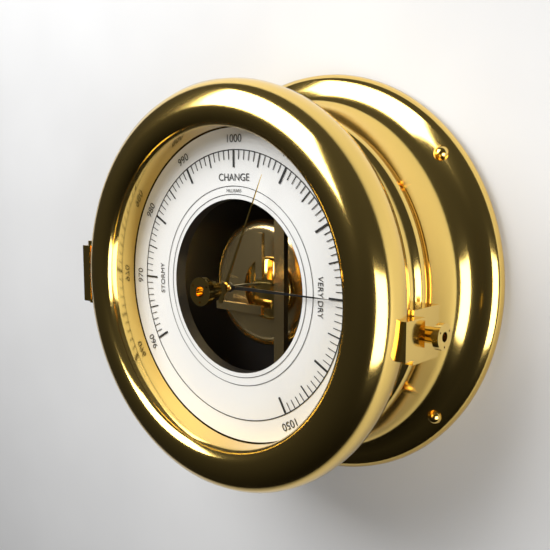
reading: 1030 mbar
